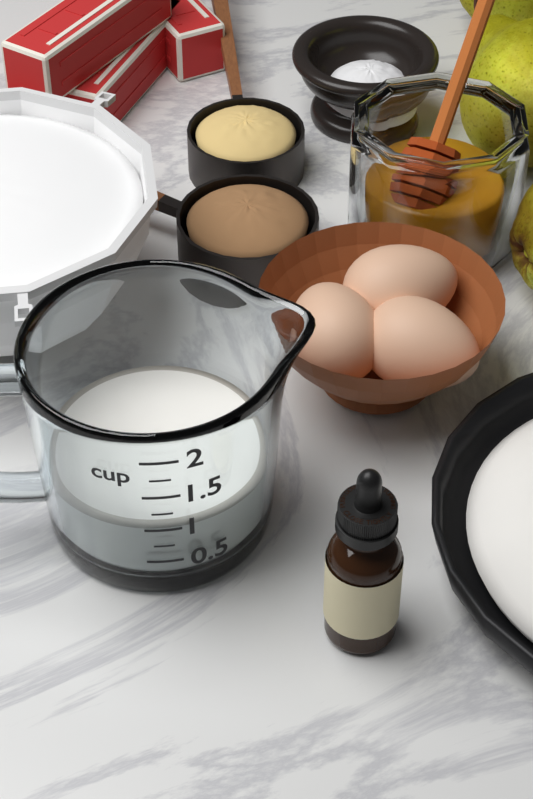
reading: 1.00 cup
